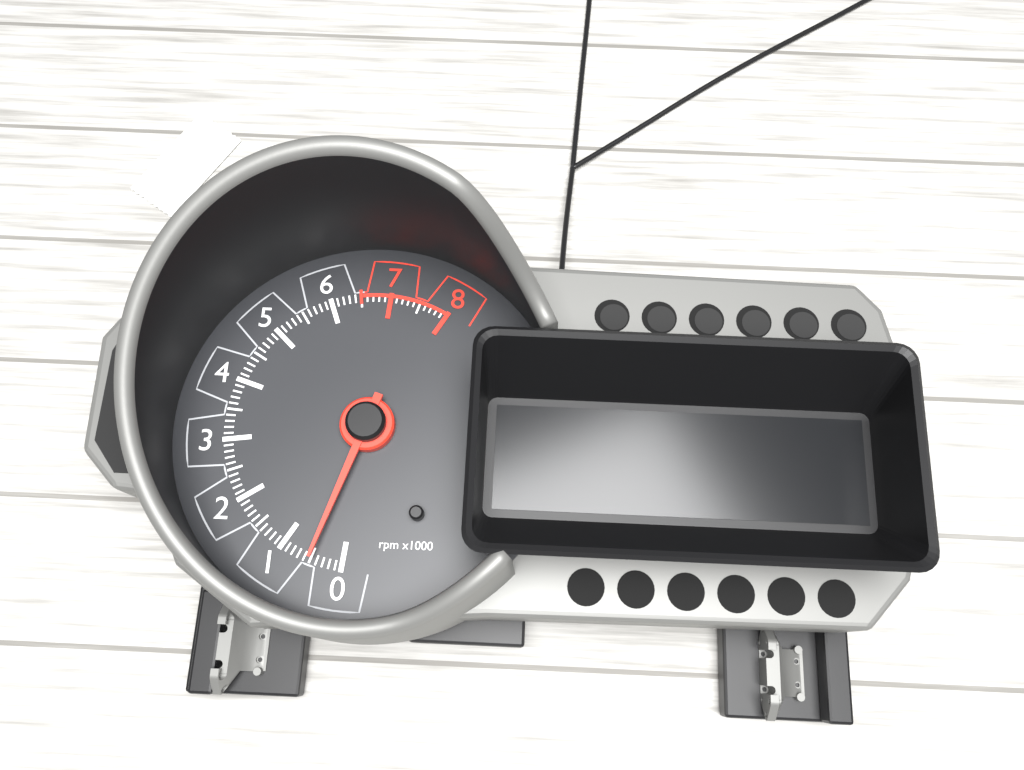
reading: 500 rpm
